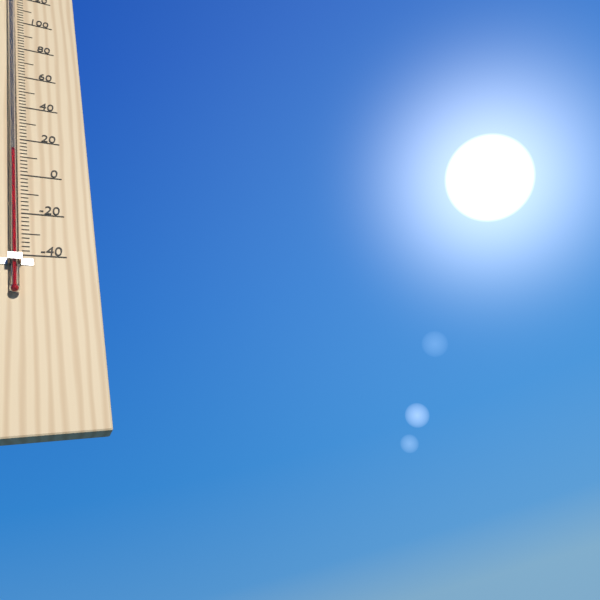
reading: 12 °F
